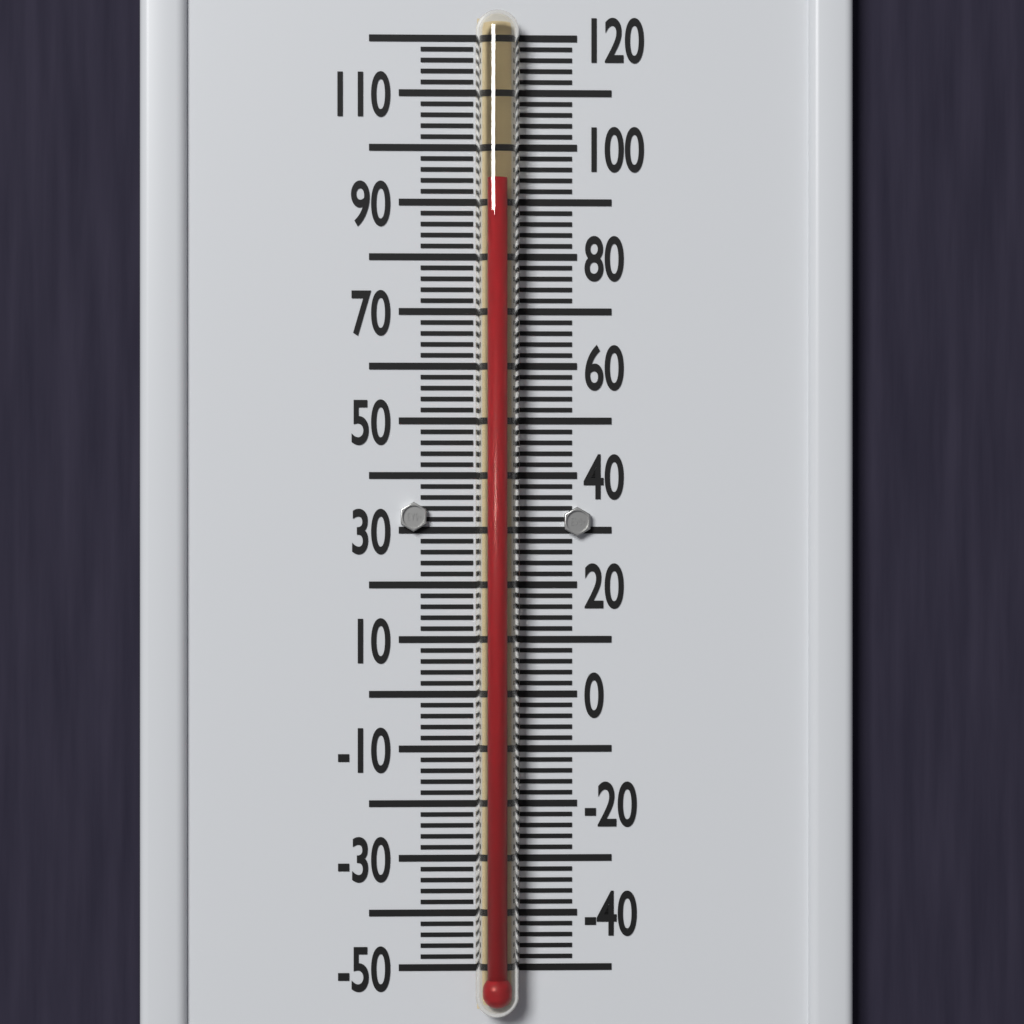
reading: 94 °F
